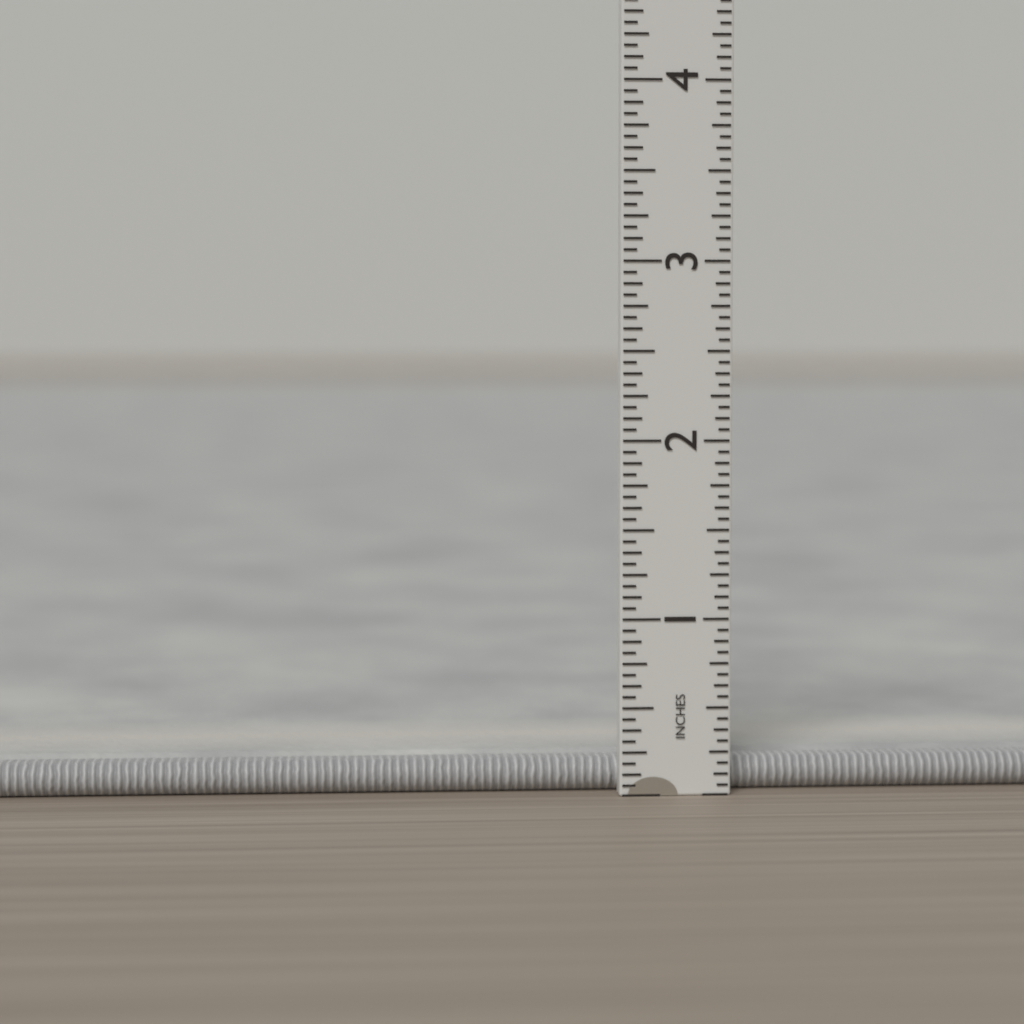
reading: 0.1875 in
